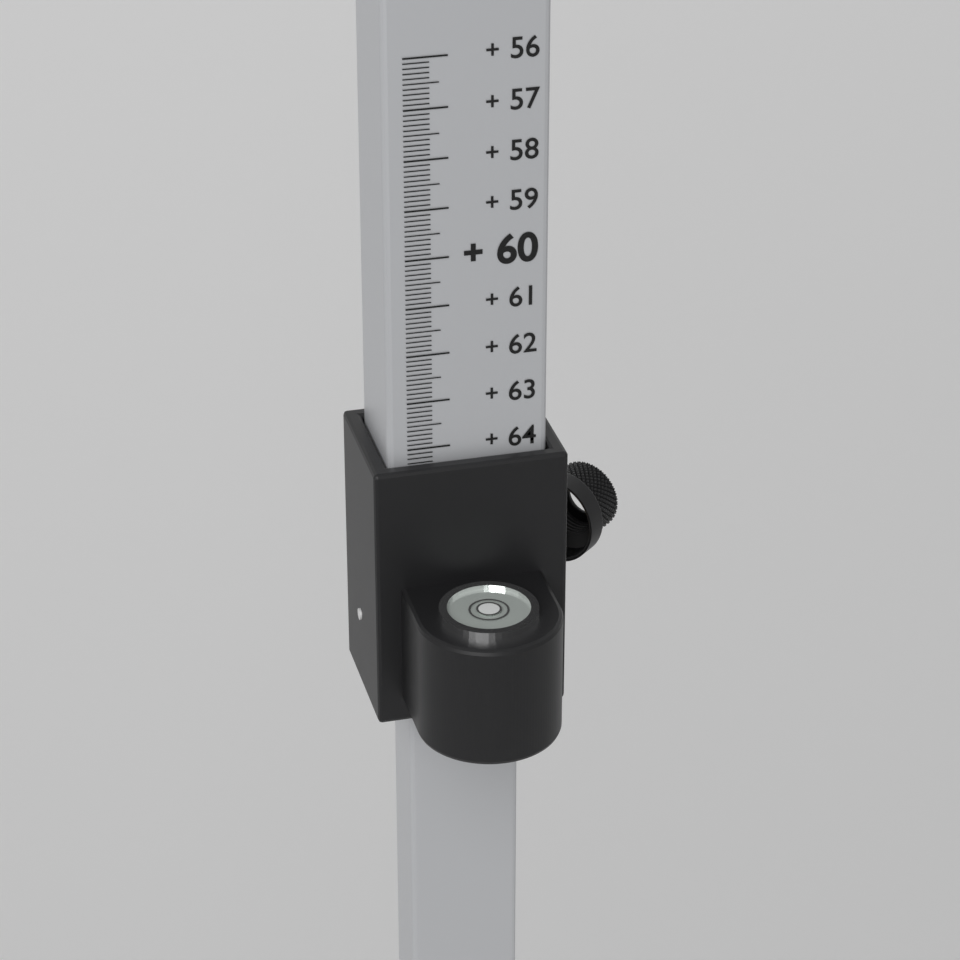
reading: 64.3 (no unit)
